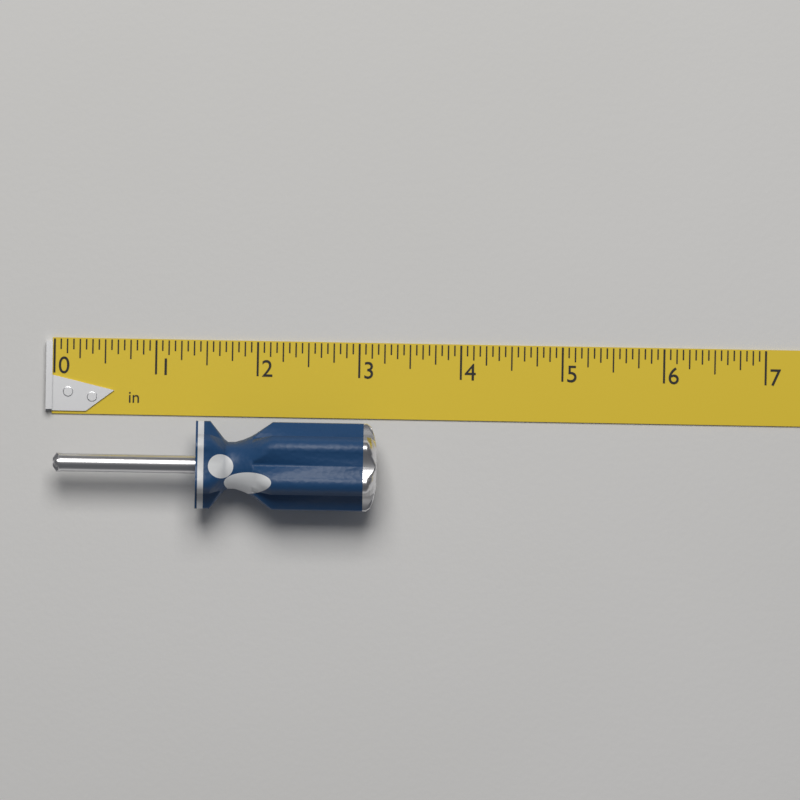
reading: 3.1875 in
